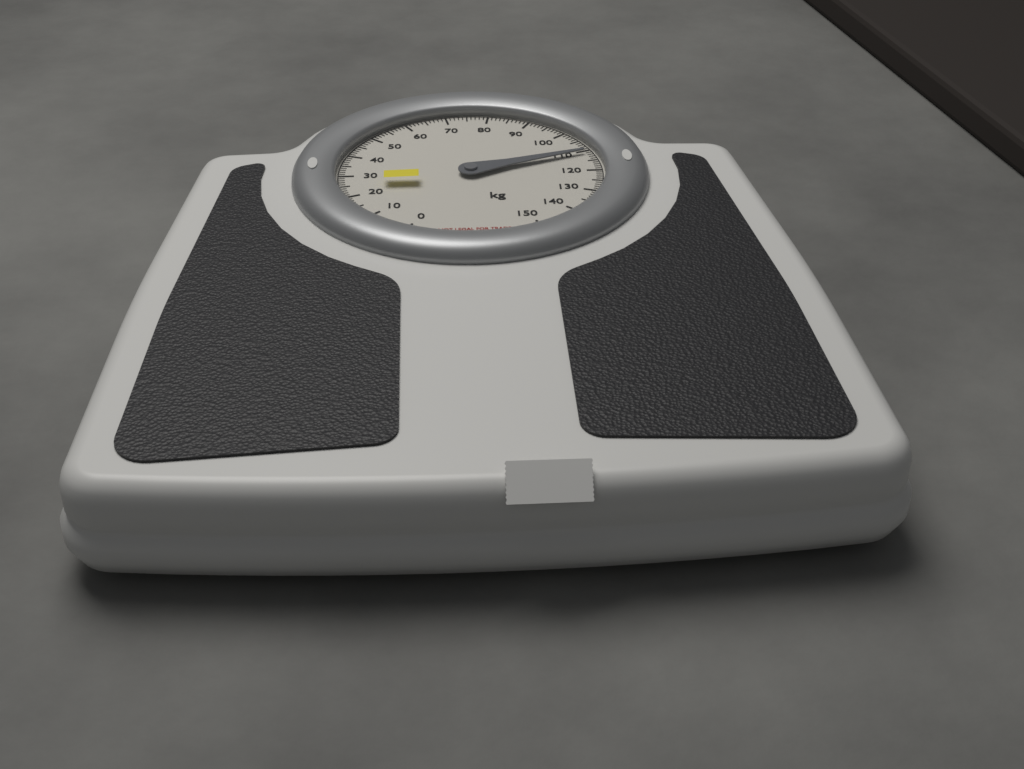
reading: 111 kg
